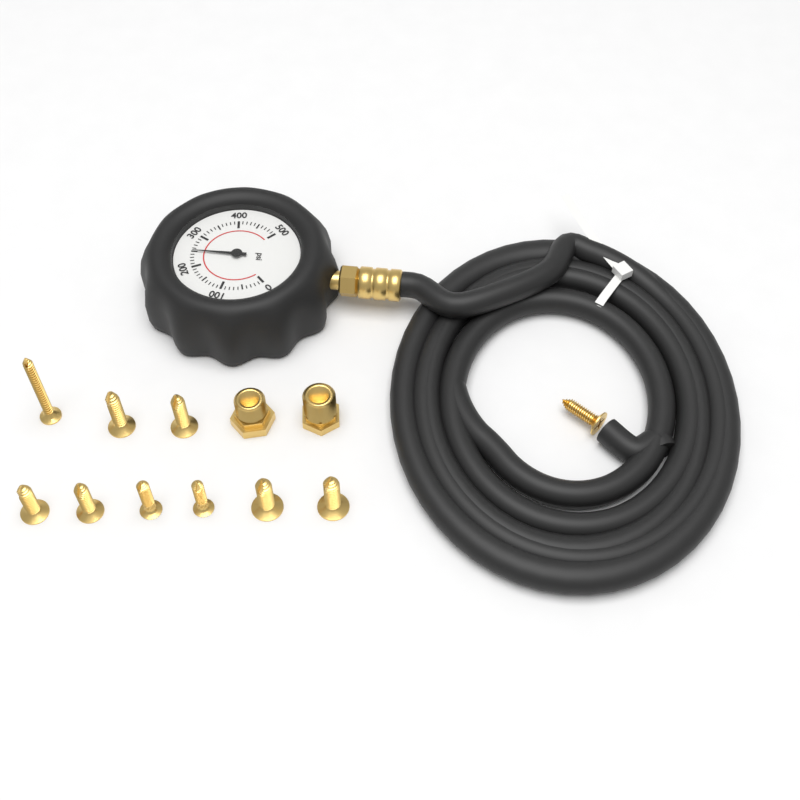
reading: 250 psi
